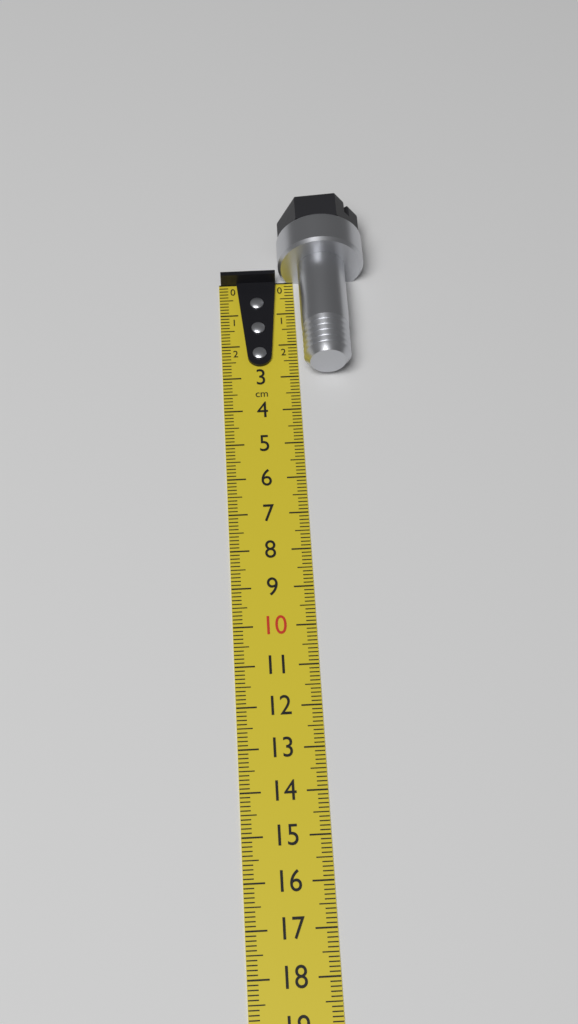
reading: 3.0 cm
